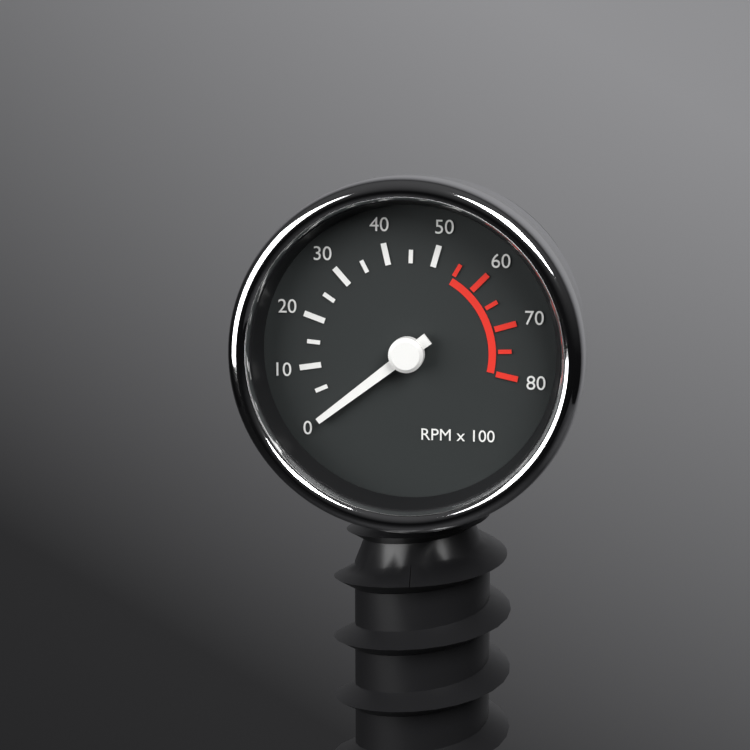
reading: 0 RPM
